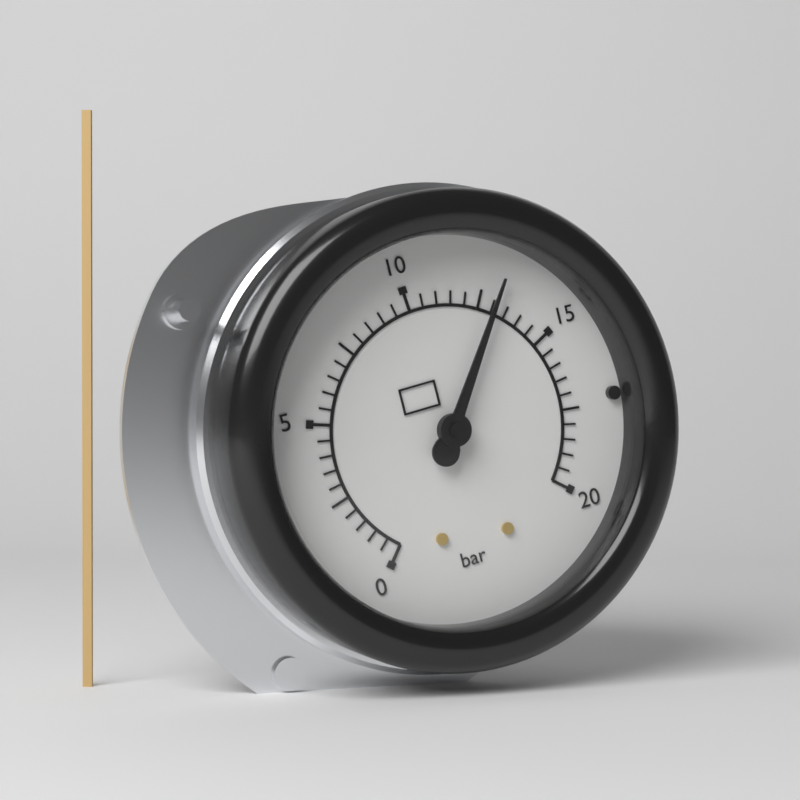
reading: 13.0 bar
